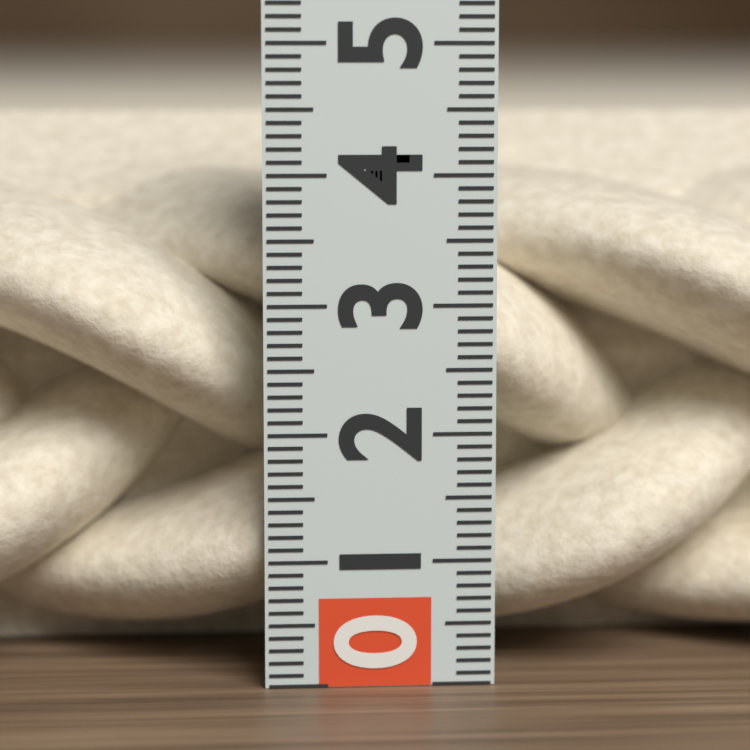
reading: 4.4 (no unit)
